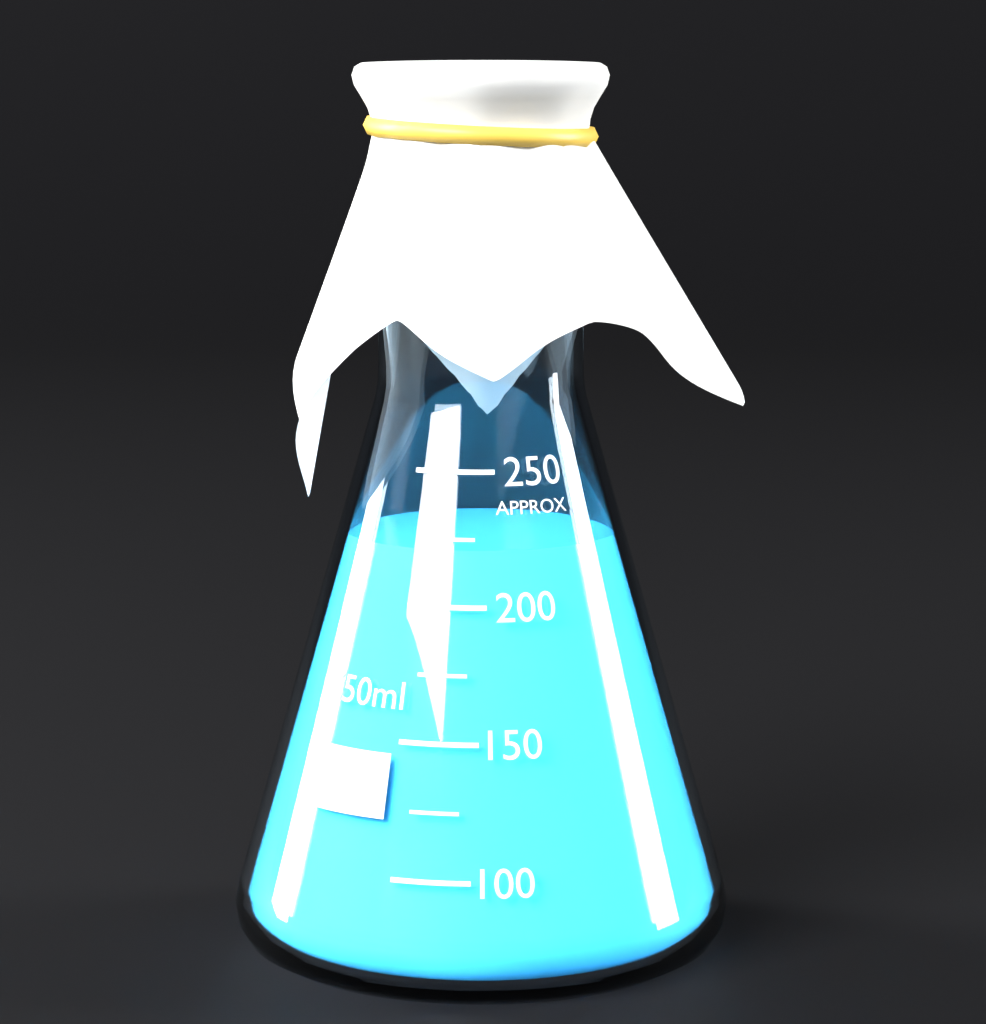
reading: 220 ml
